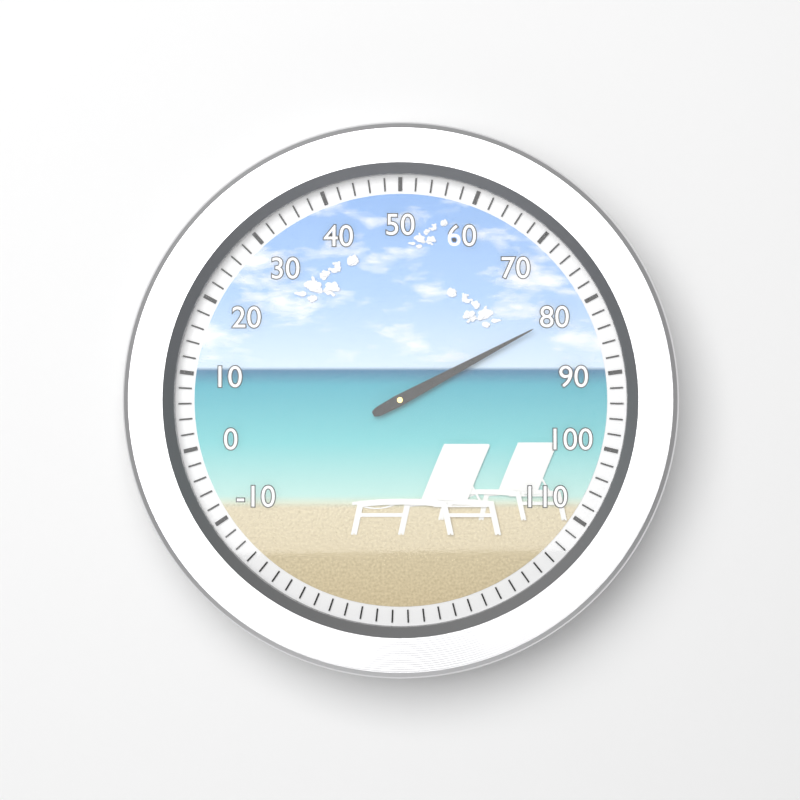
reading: 80 (no unit)
